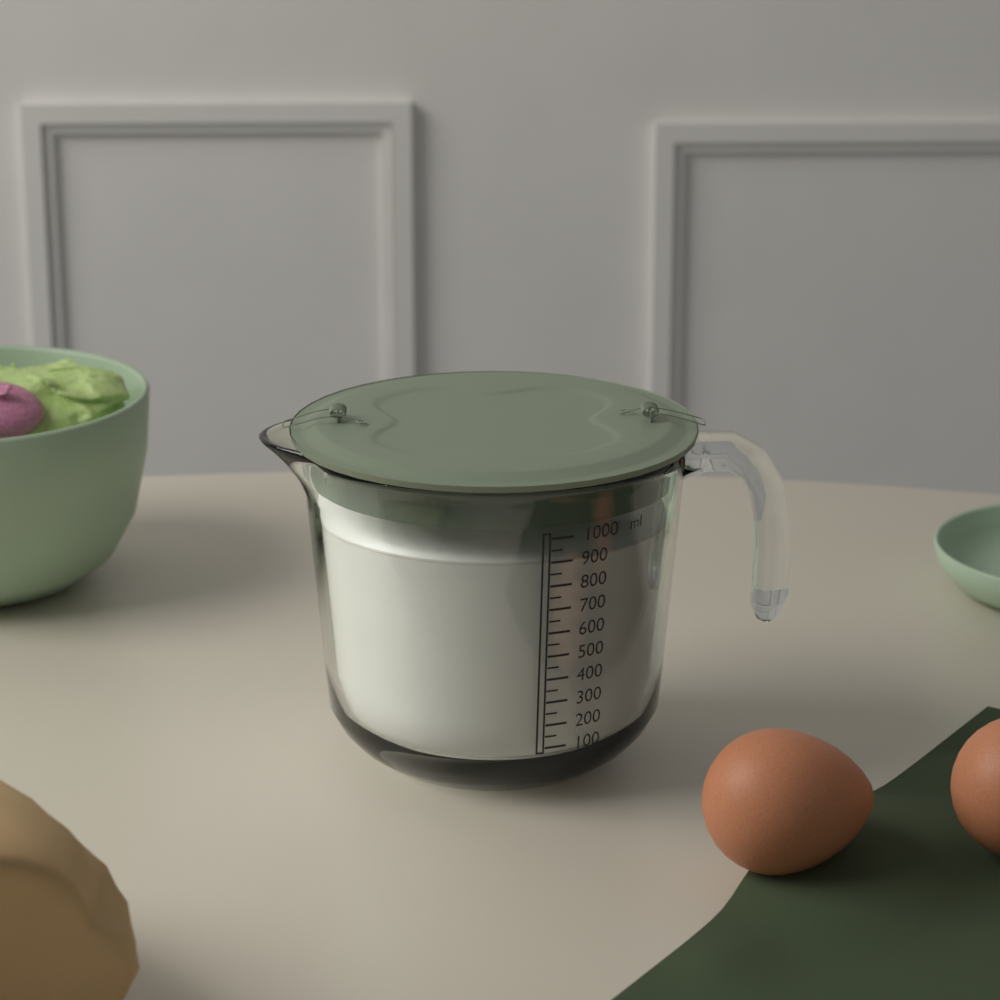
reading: 900 ml
